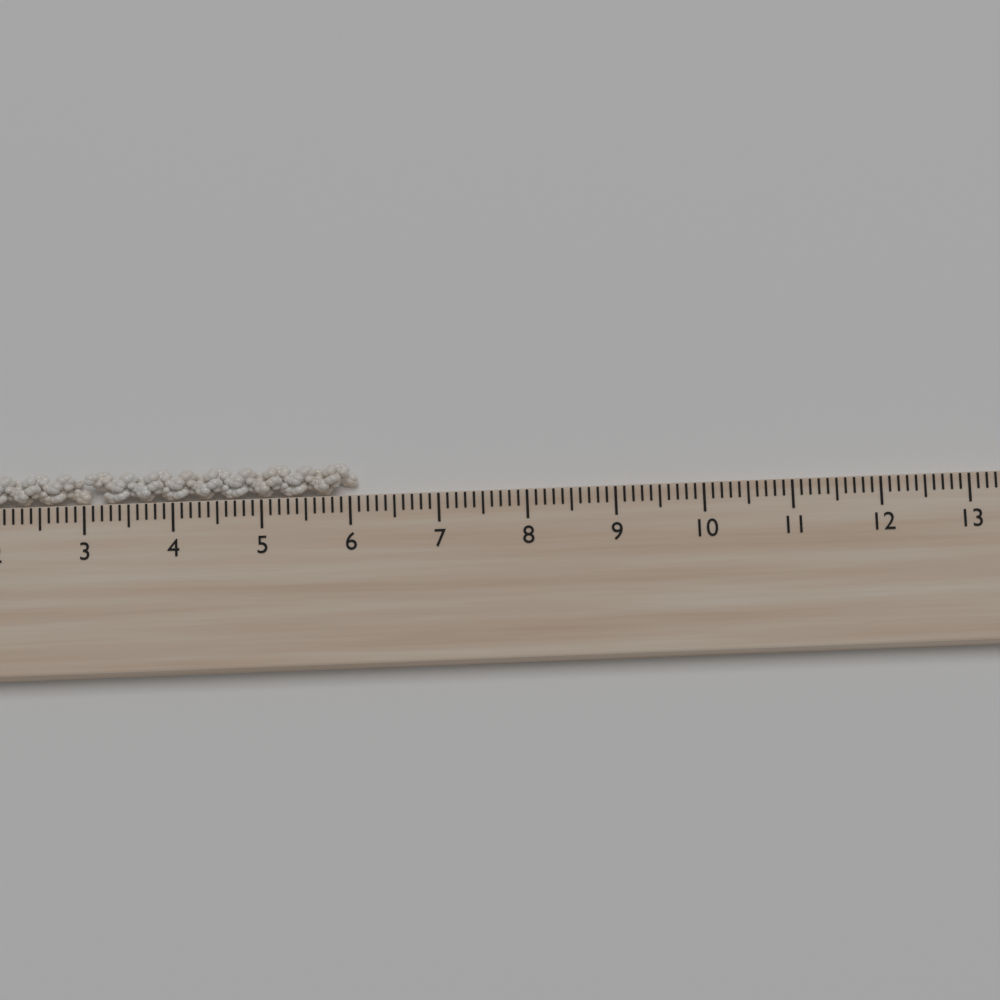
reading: 6.1 cm
